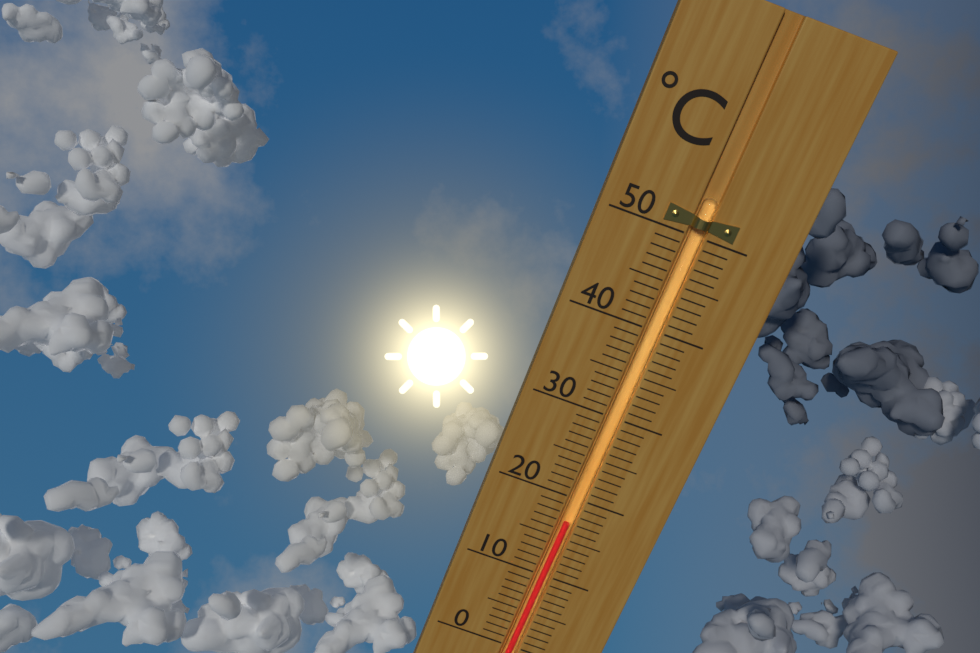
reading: 17 °C
